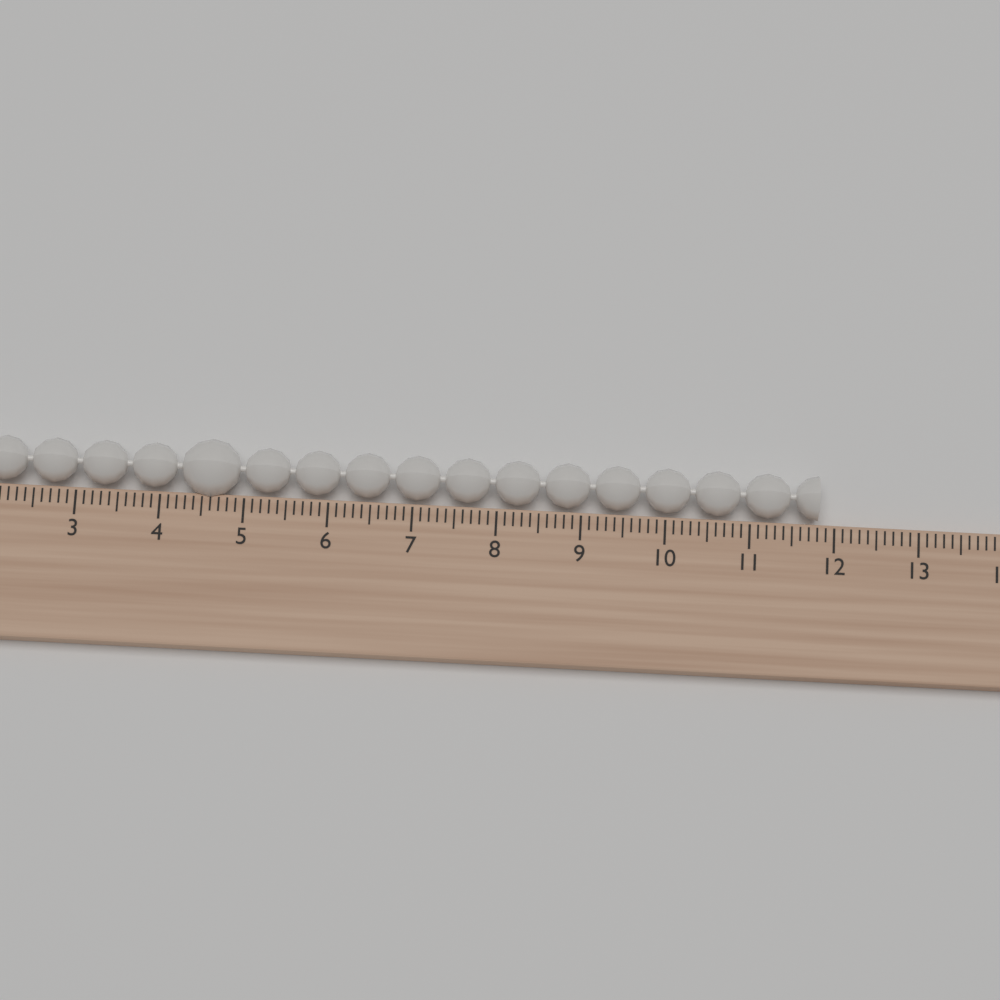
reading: 11.8 (no unit)
